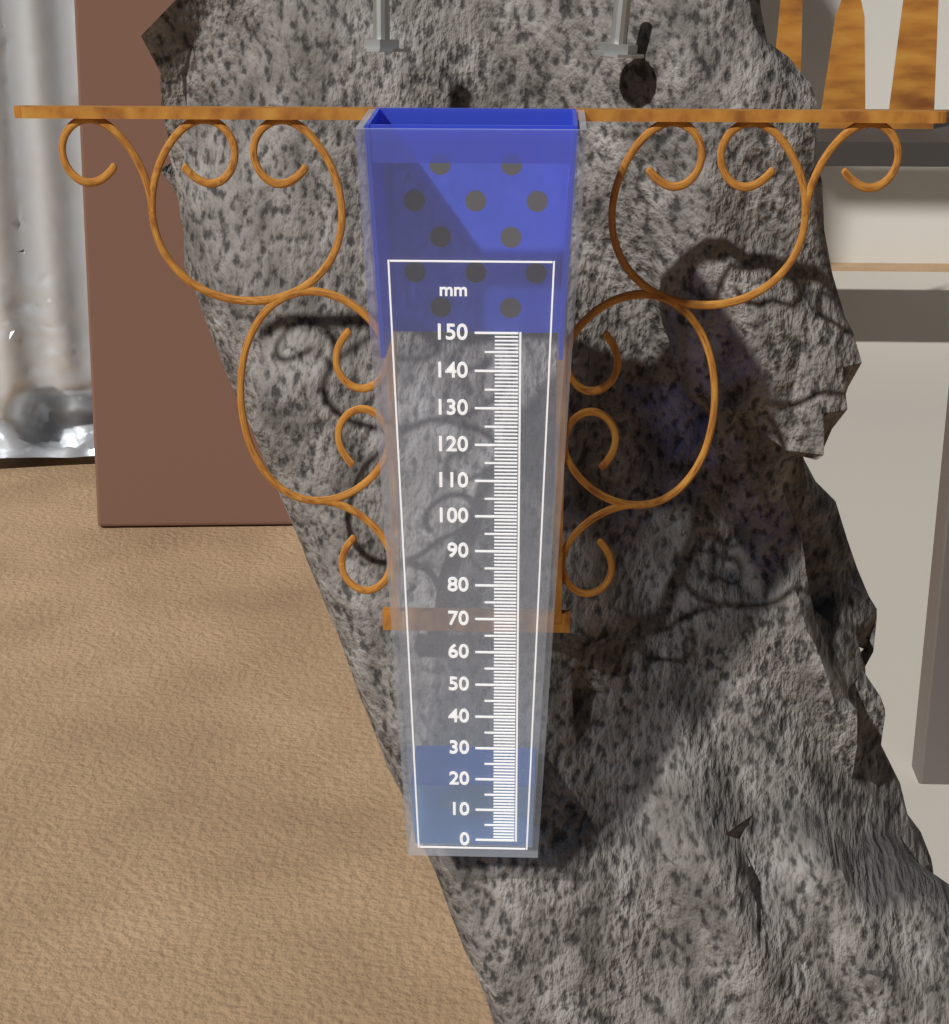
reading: 17 mm
